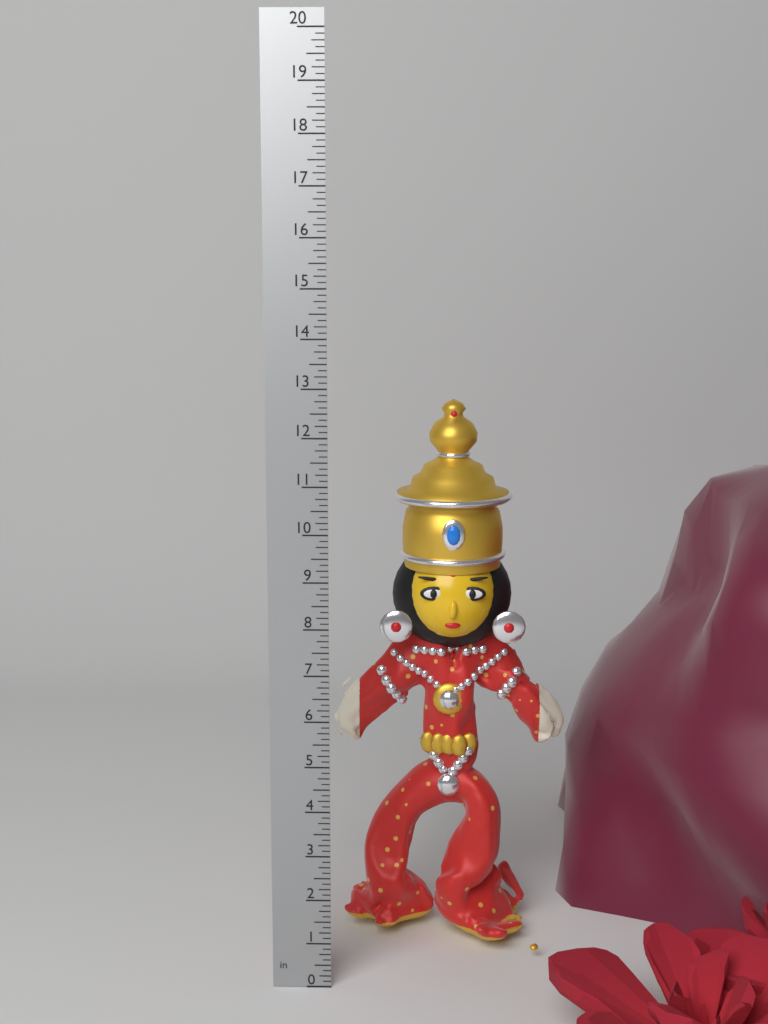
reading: 12.500 in
